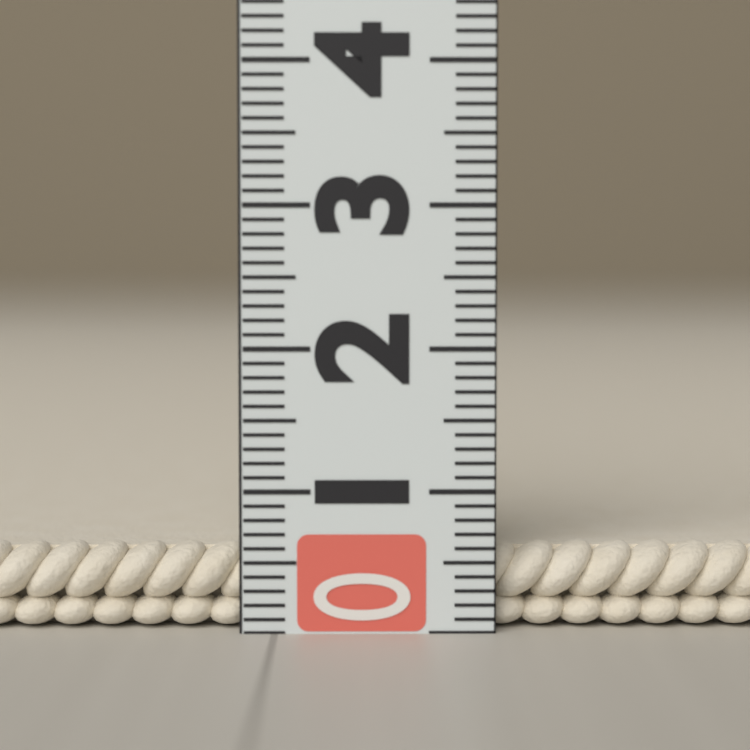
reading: 0.6 (no unit)
